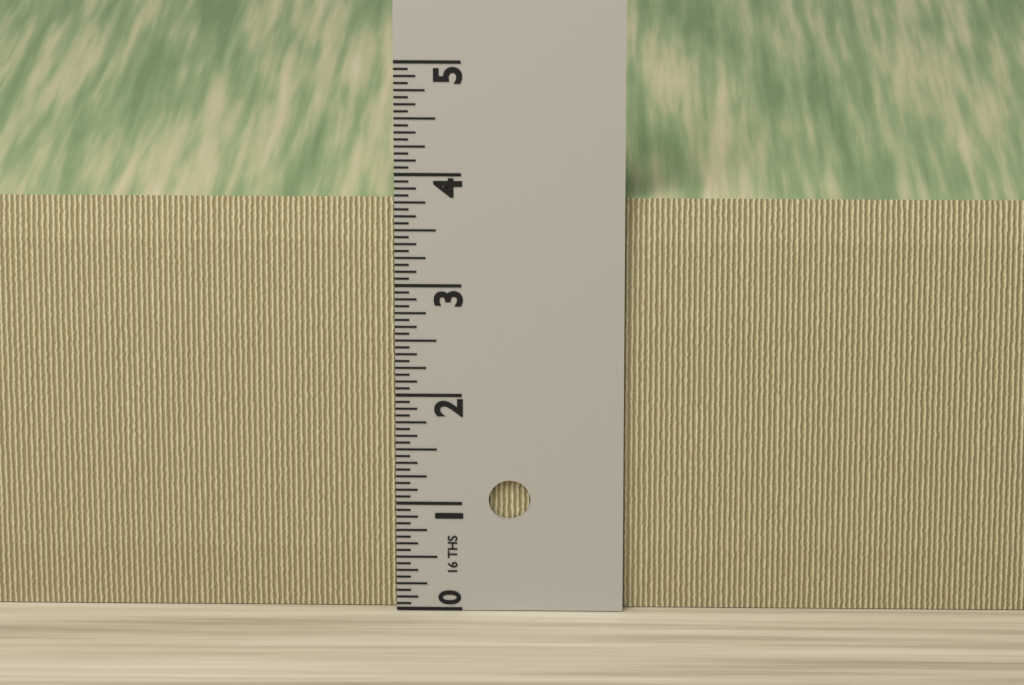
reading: 3.7500 in
